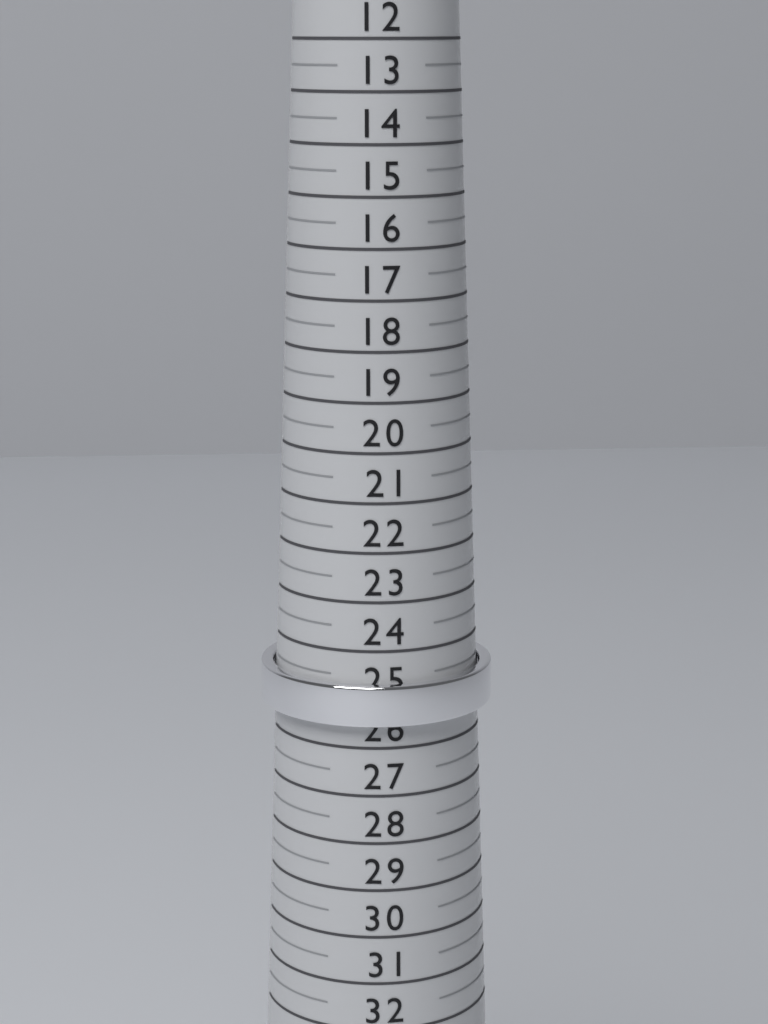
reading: 25.5 (no unit)
